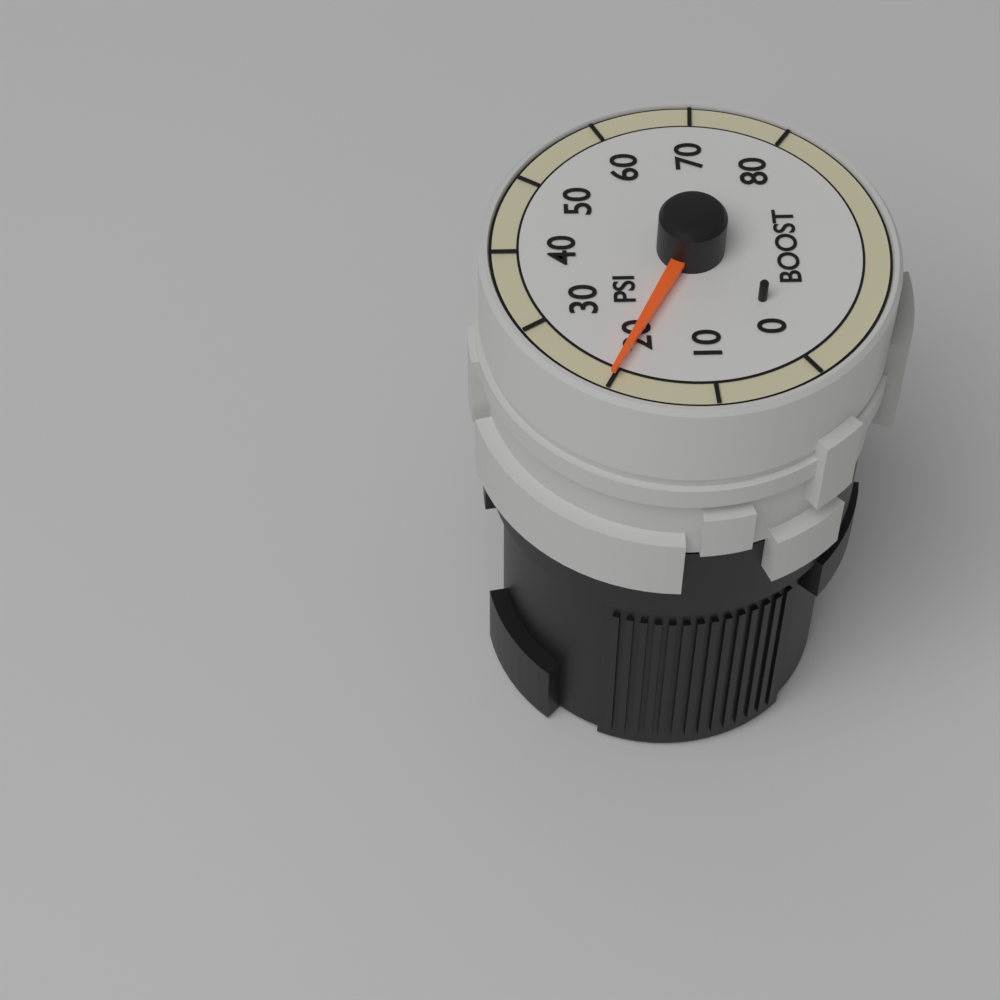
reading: 20 psi
